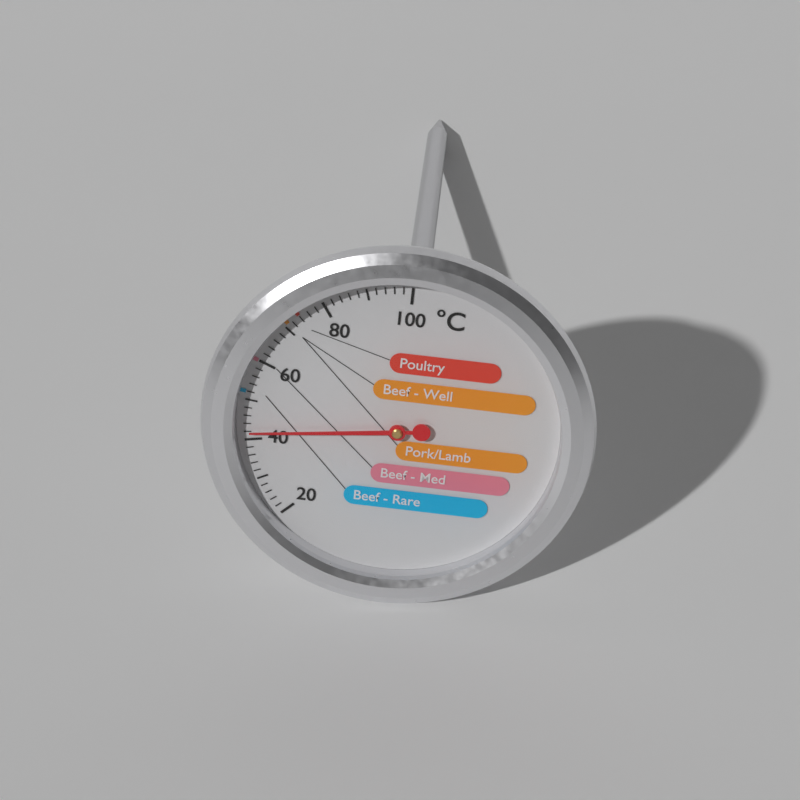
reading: 42 °C
